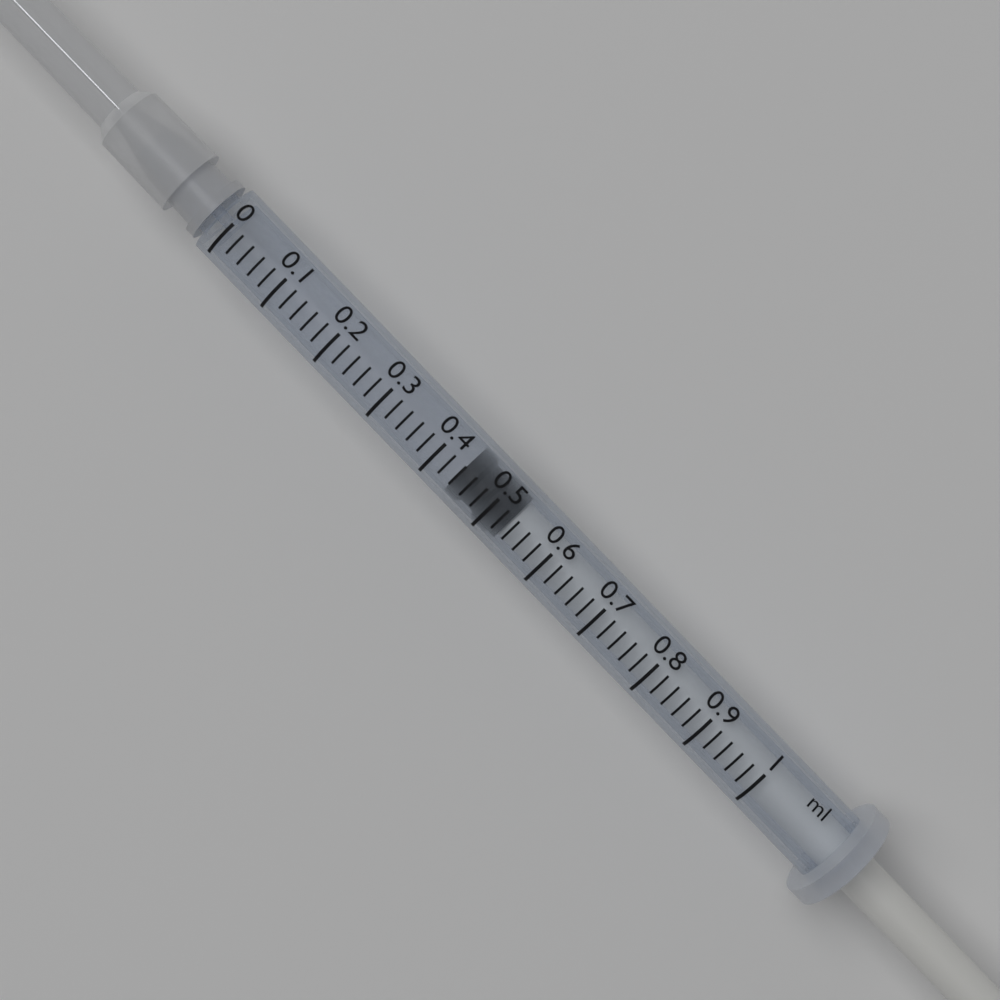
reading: 0.44 ml
